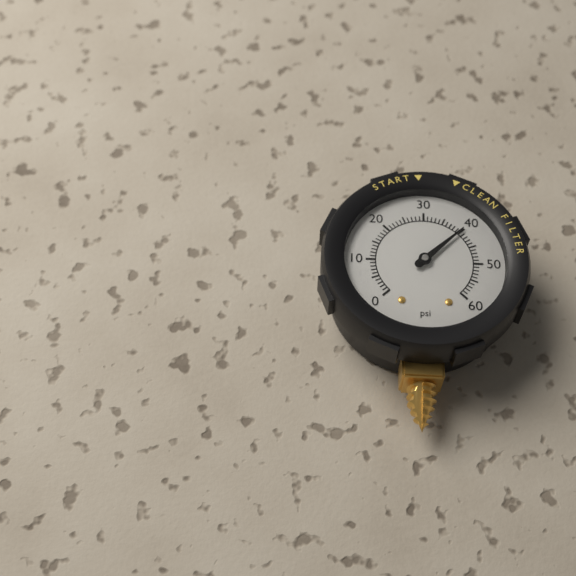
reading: 40 psi
